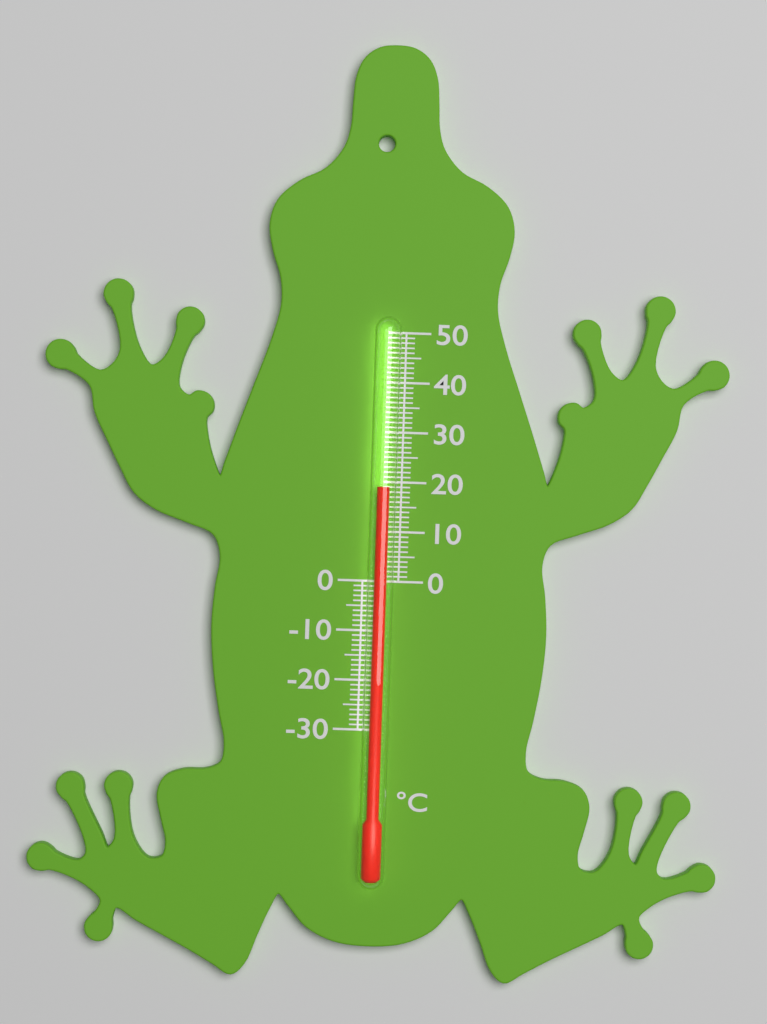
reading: 19 °C
